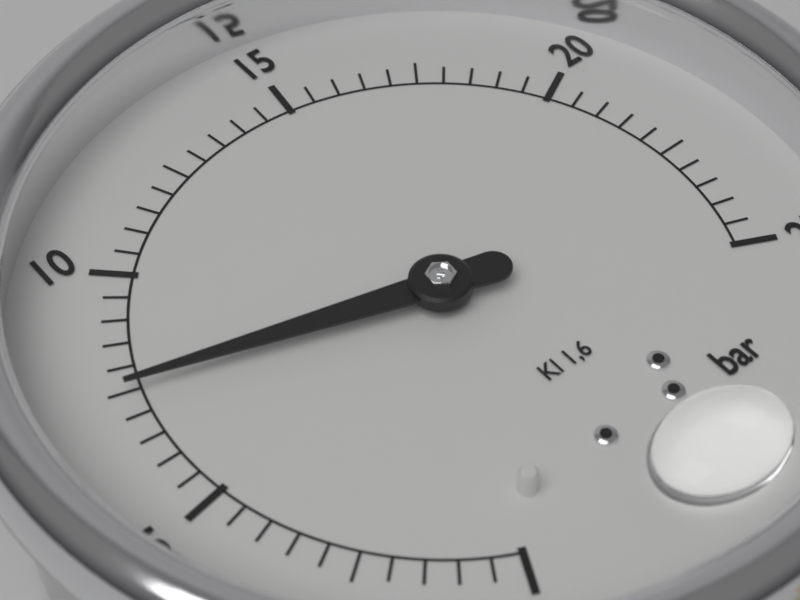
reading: 7.5 bar
